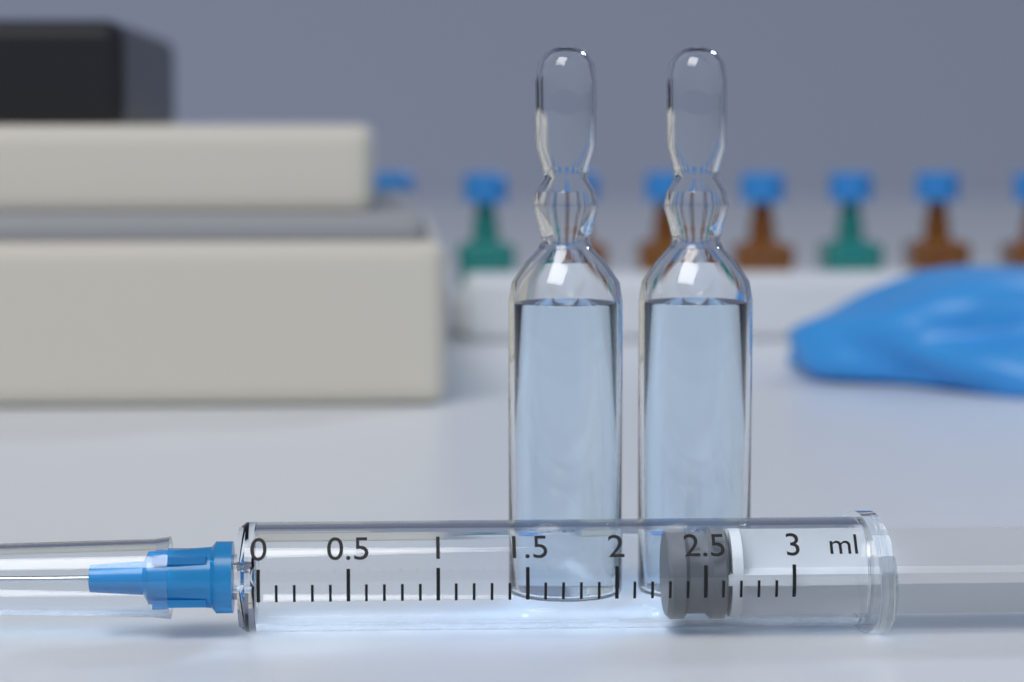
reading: 2.3 ml
